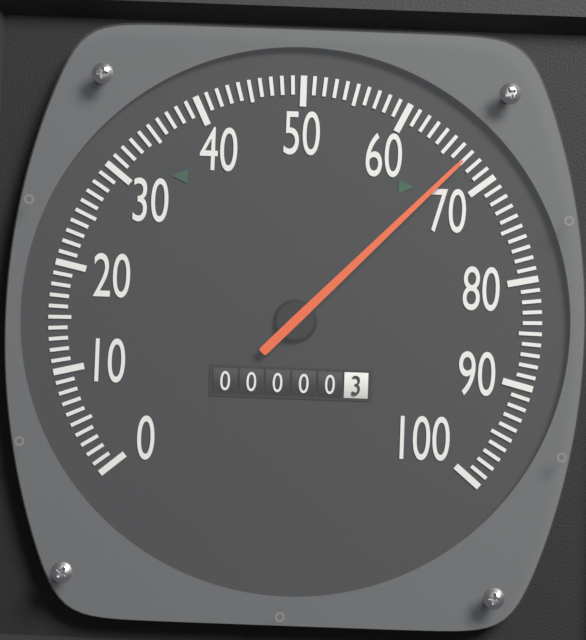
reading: 67 (no unit)
